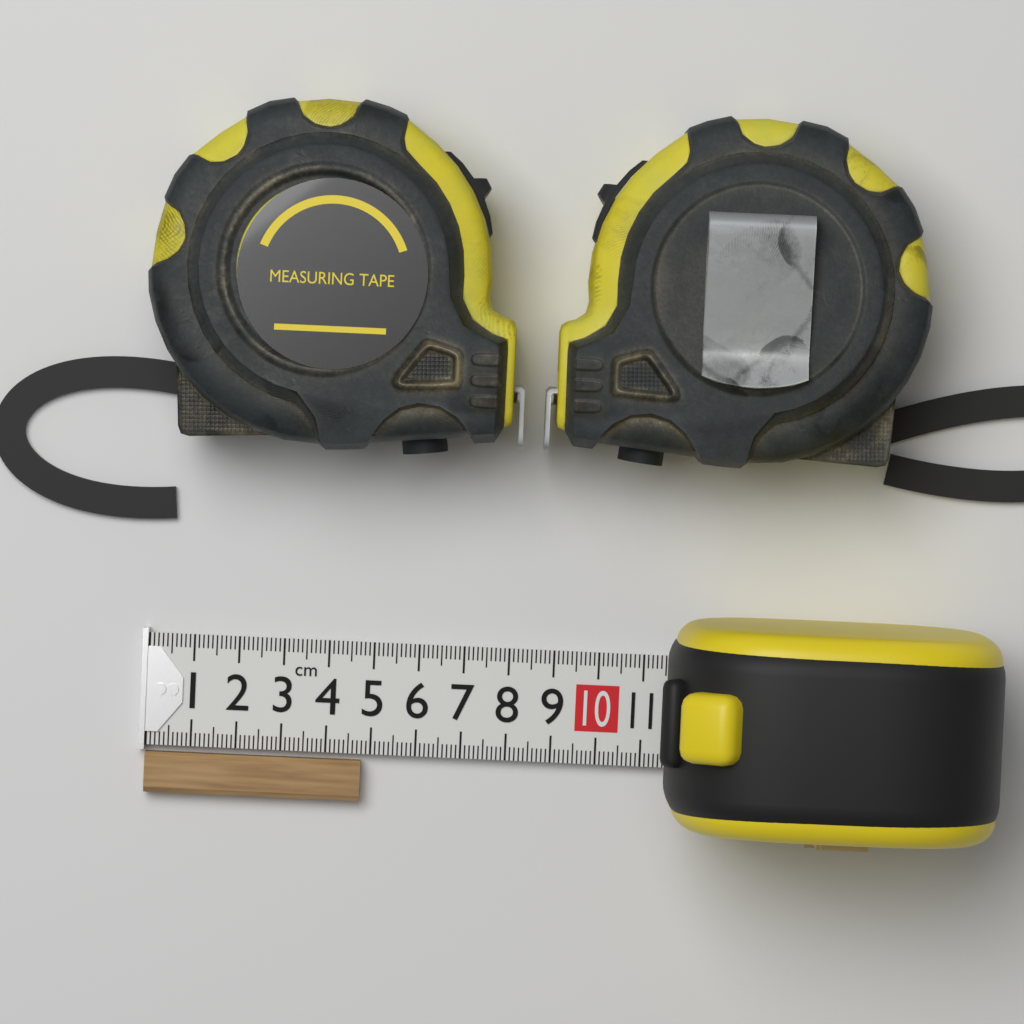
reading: 4.8 cm
